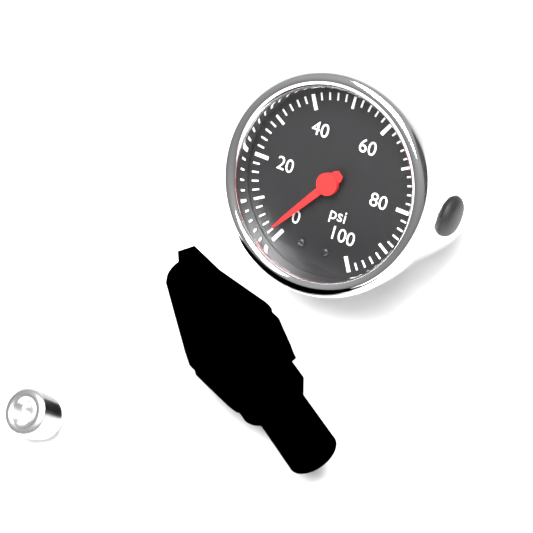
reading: 2 psi
